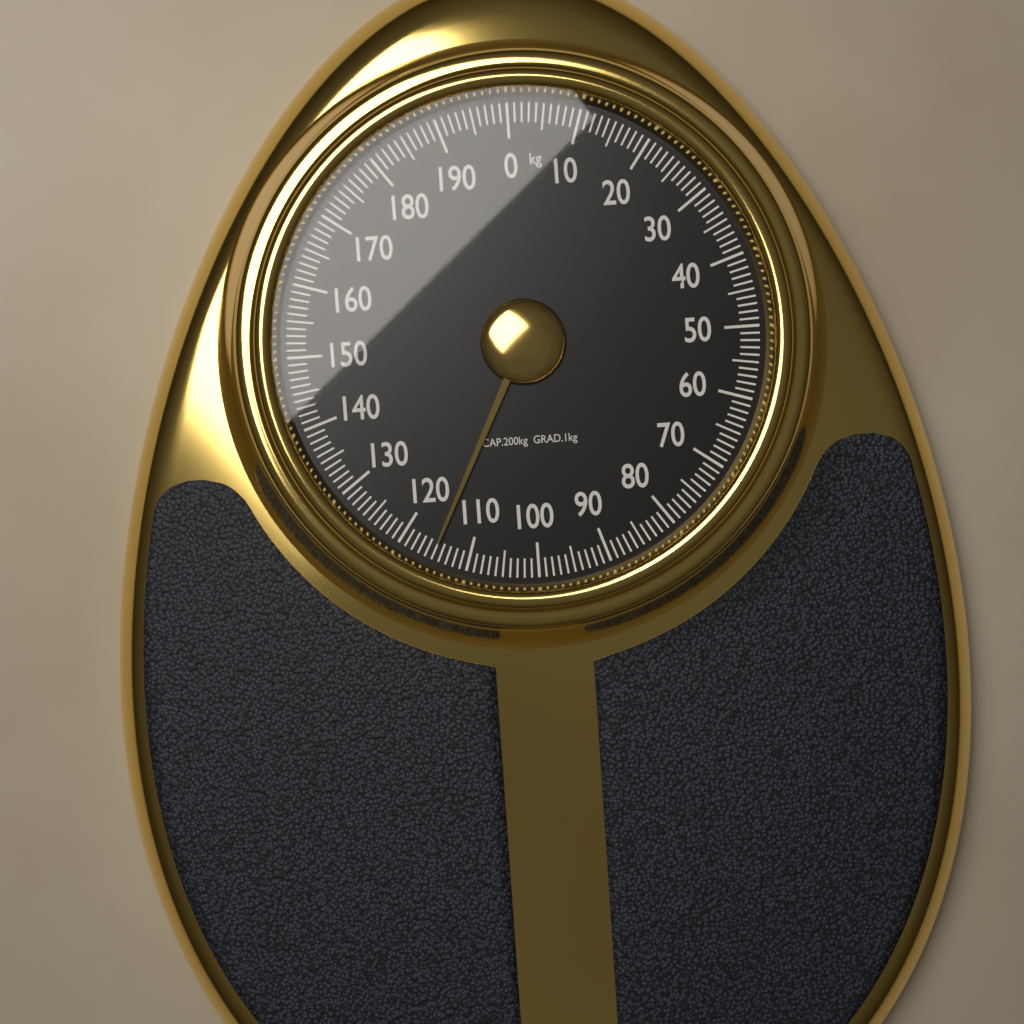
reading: 115 kg
